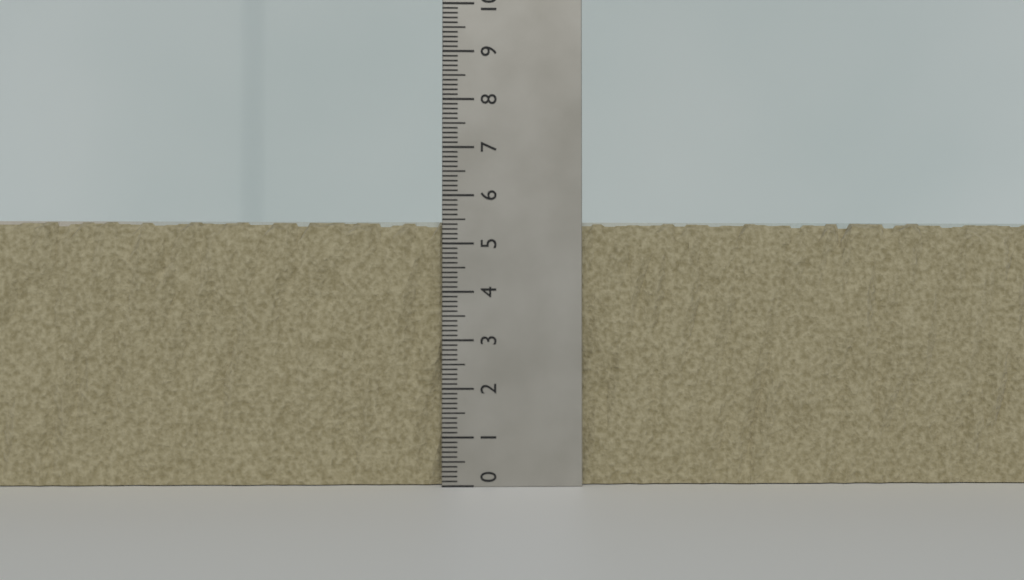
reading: 5.5 (no unit)
